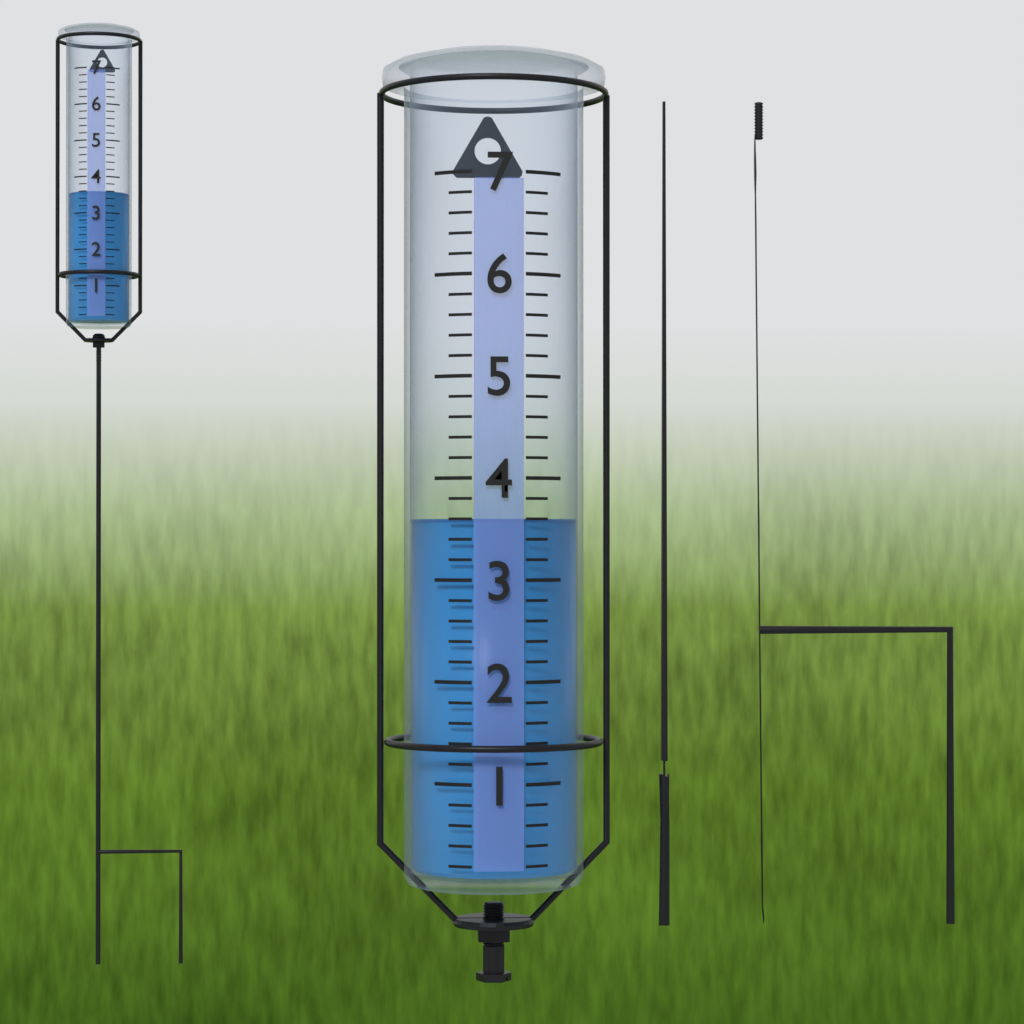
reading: 3.6 (no unit)
